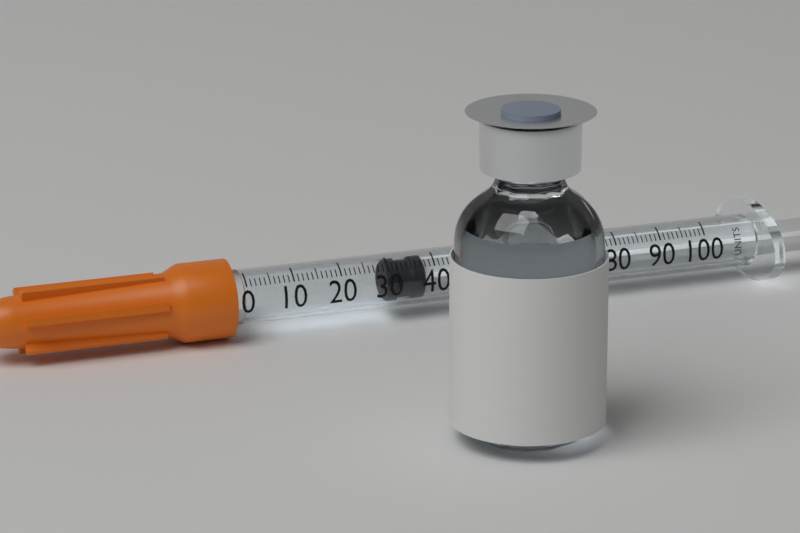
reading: 30 units
